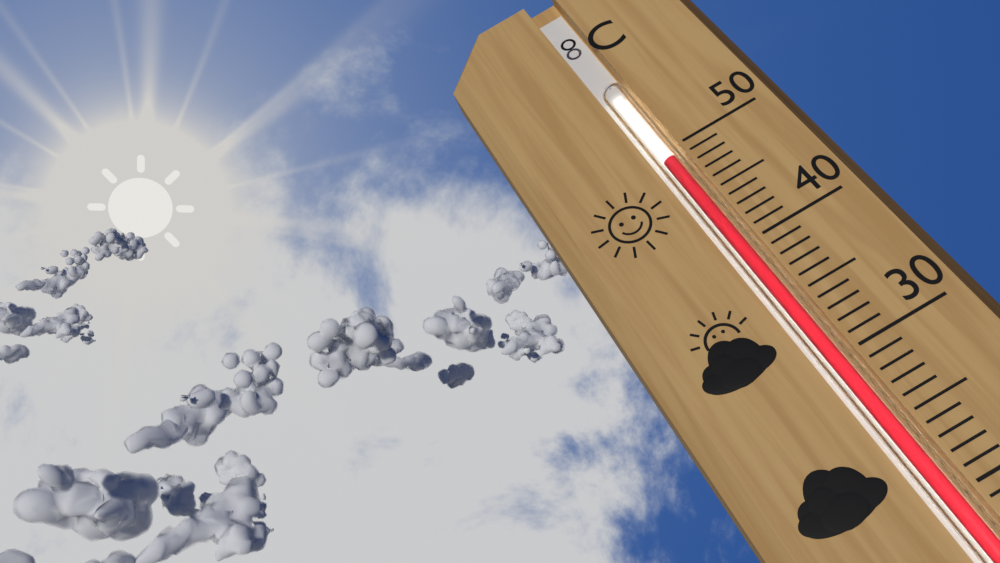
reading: 49 °C
